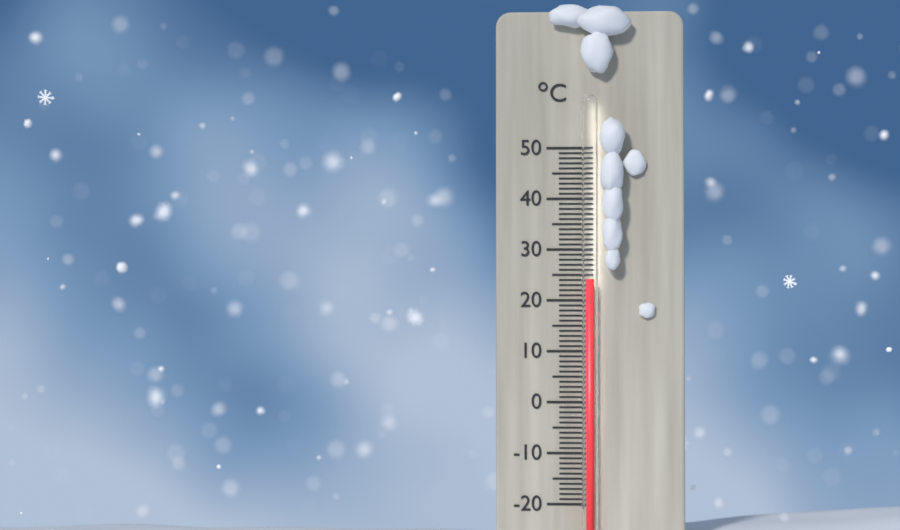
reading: 24 °C
